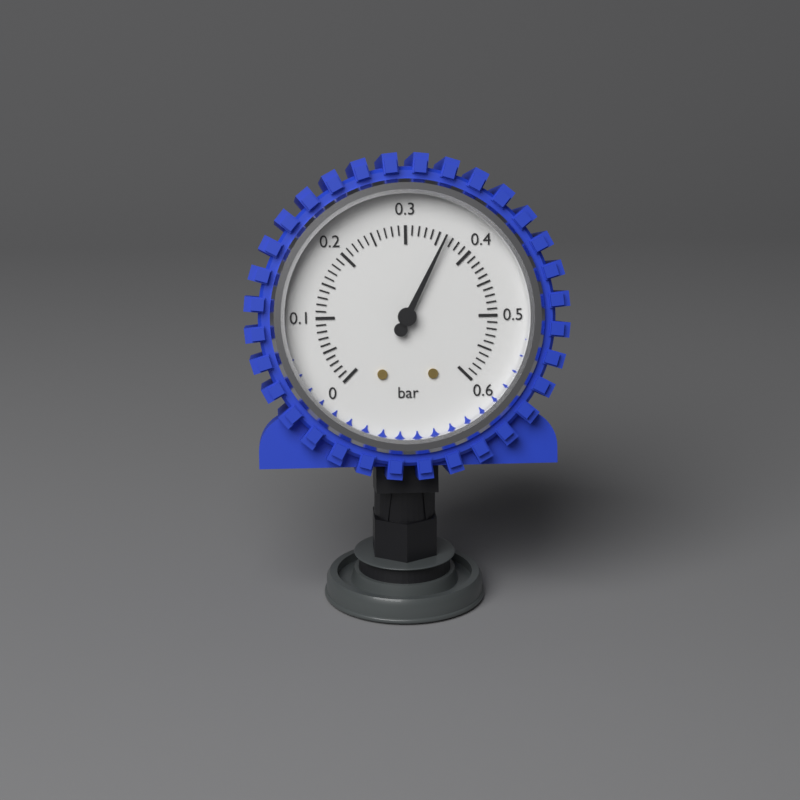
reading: 0.36 bar
